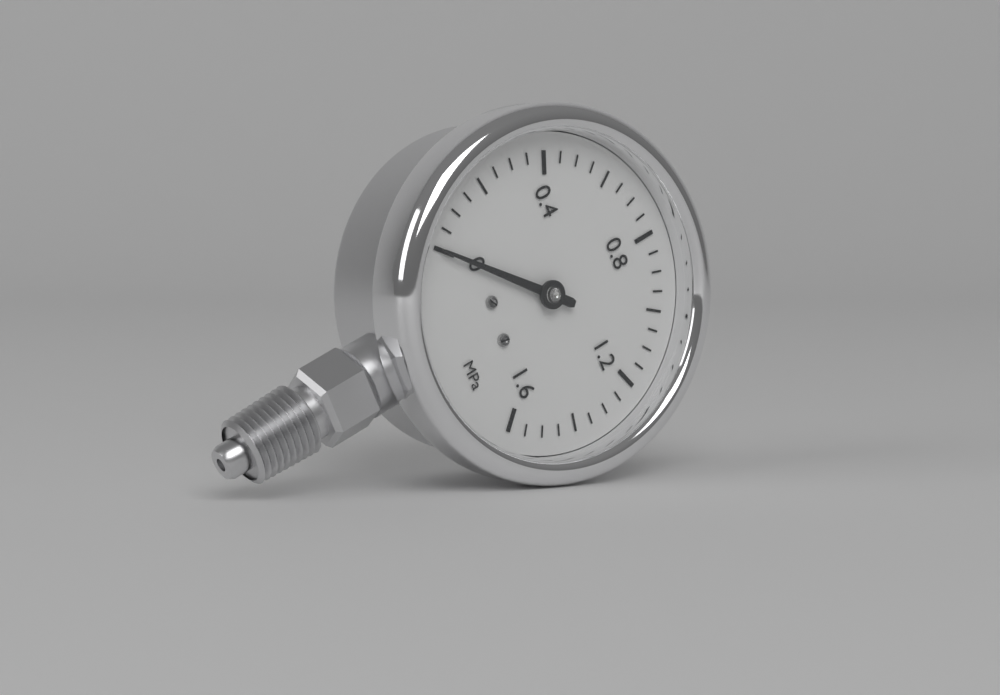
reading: 0.00 MPa
